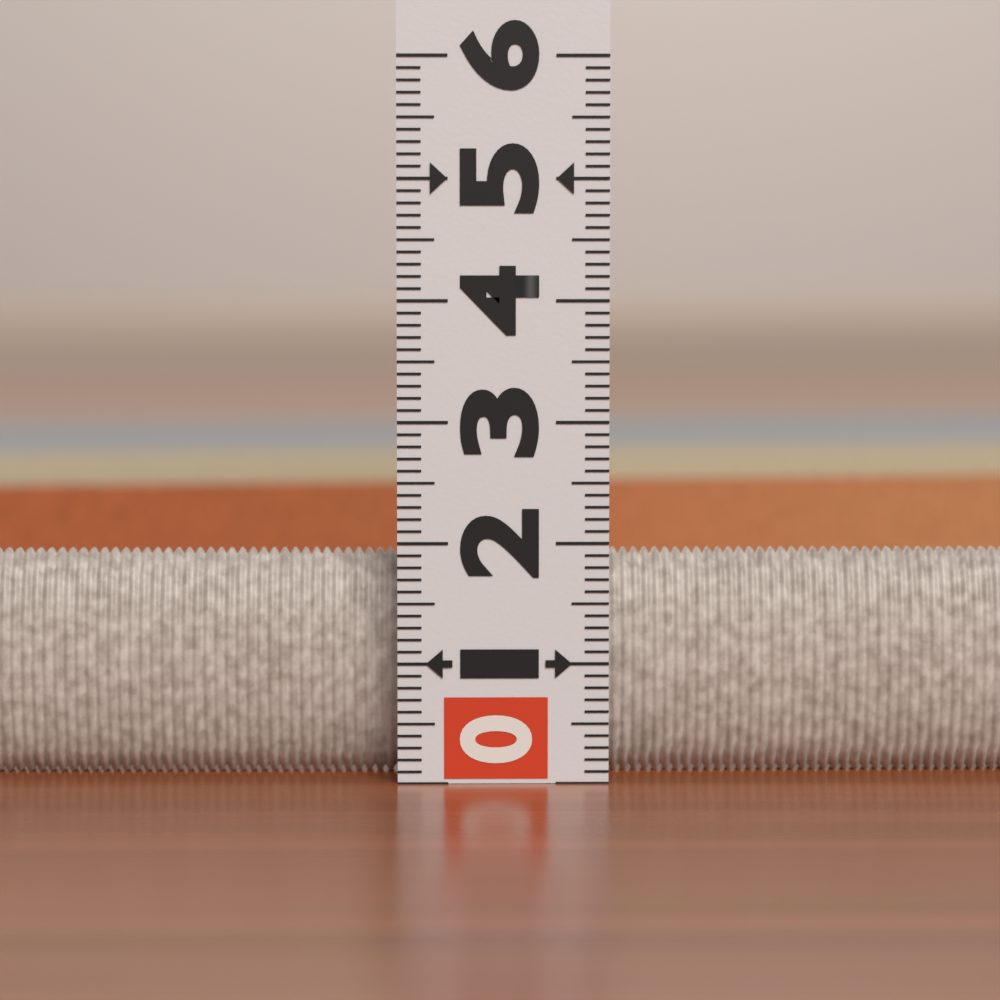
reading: 2.2 (no unit)
